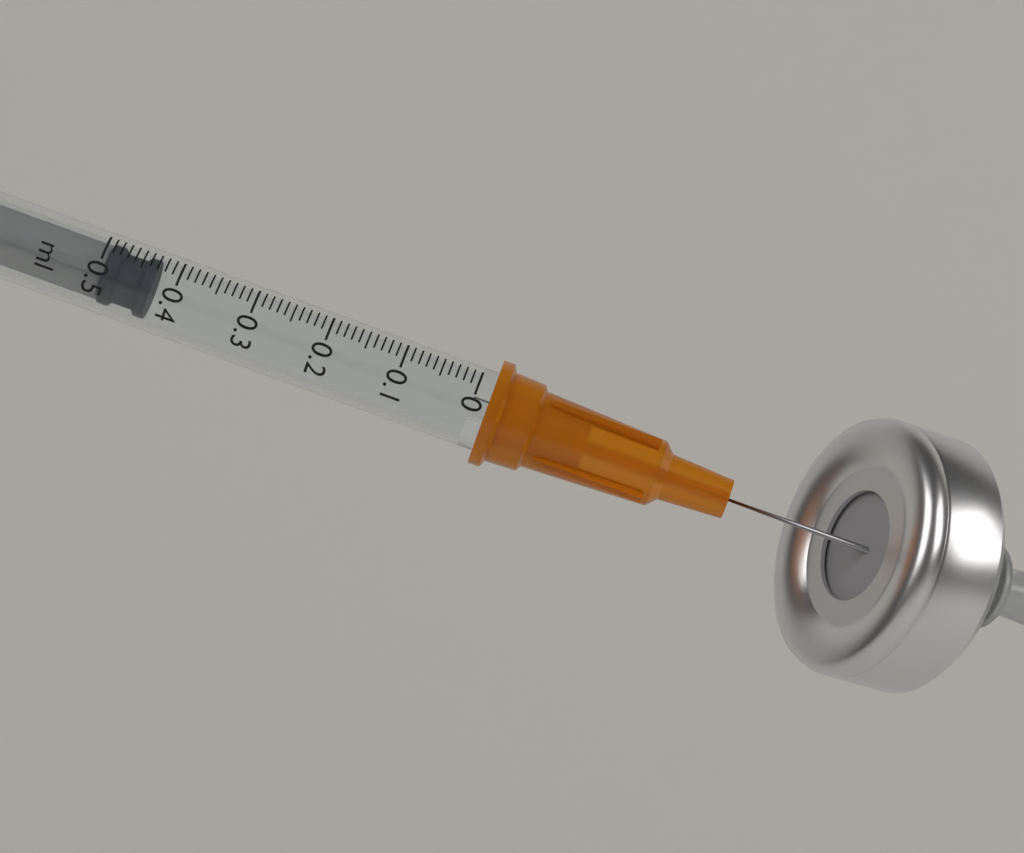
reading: 0.43 ml
